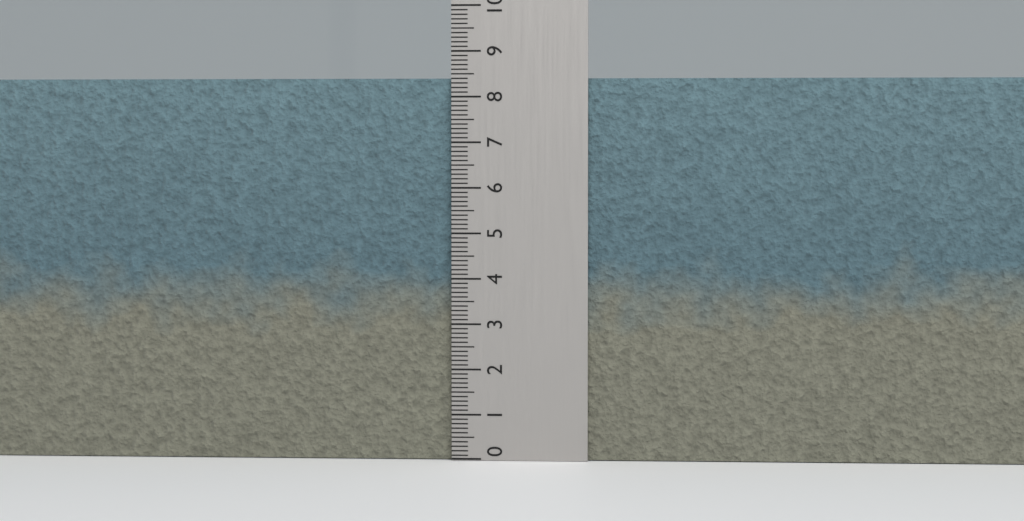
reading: 8.4 (no unit)
